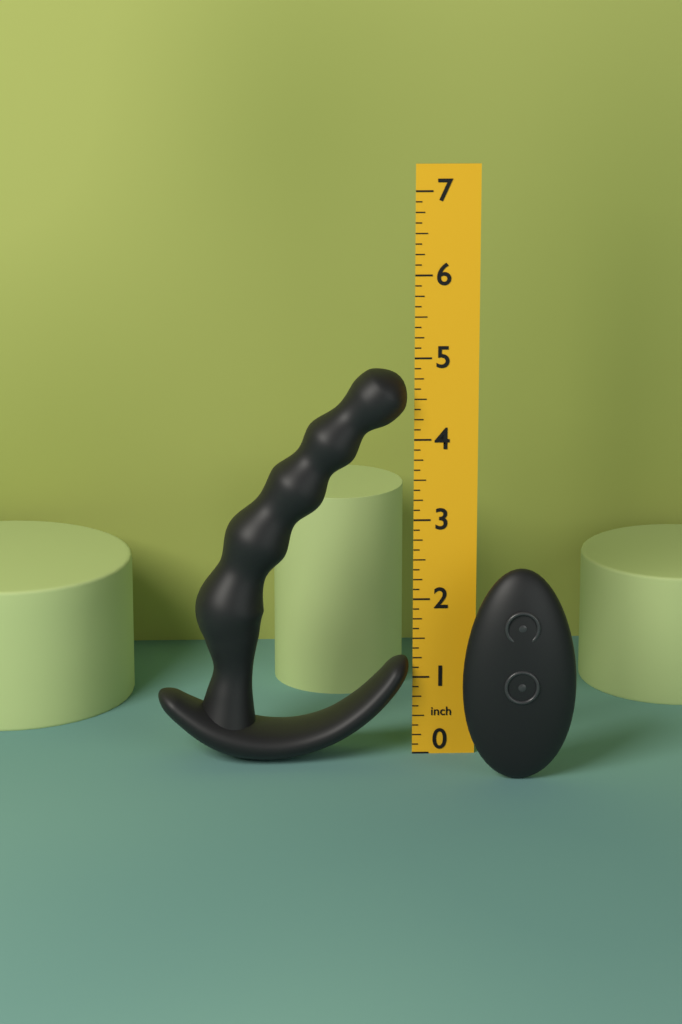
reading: 4.875 in
